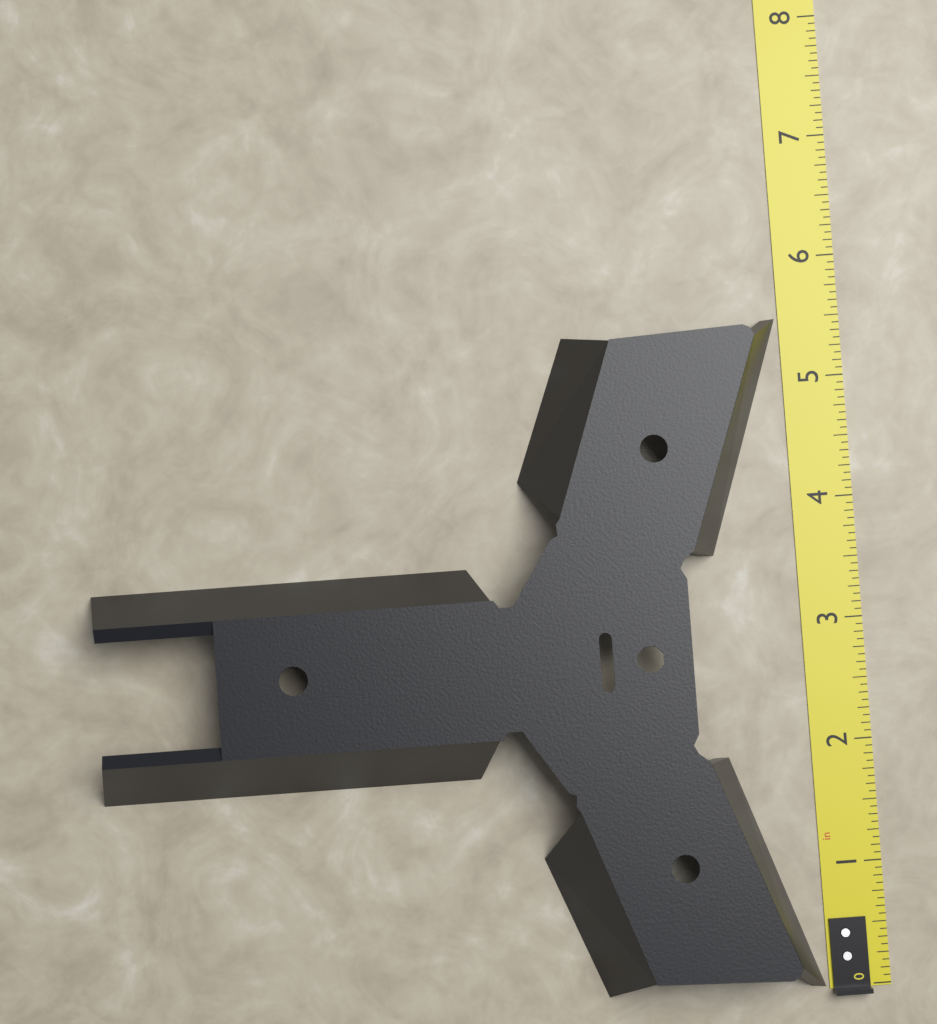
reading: 5.5000 in
